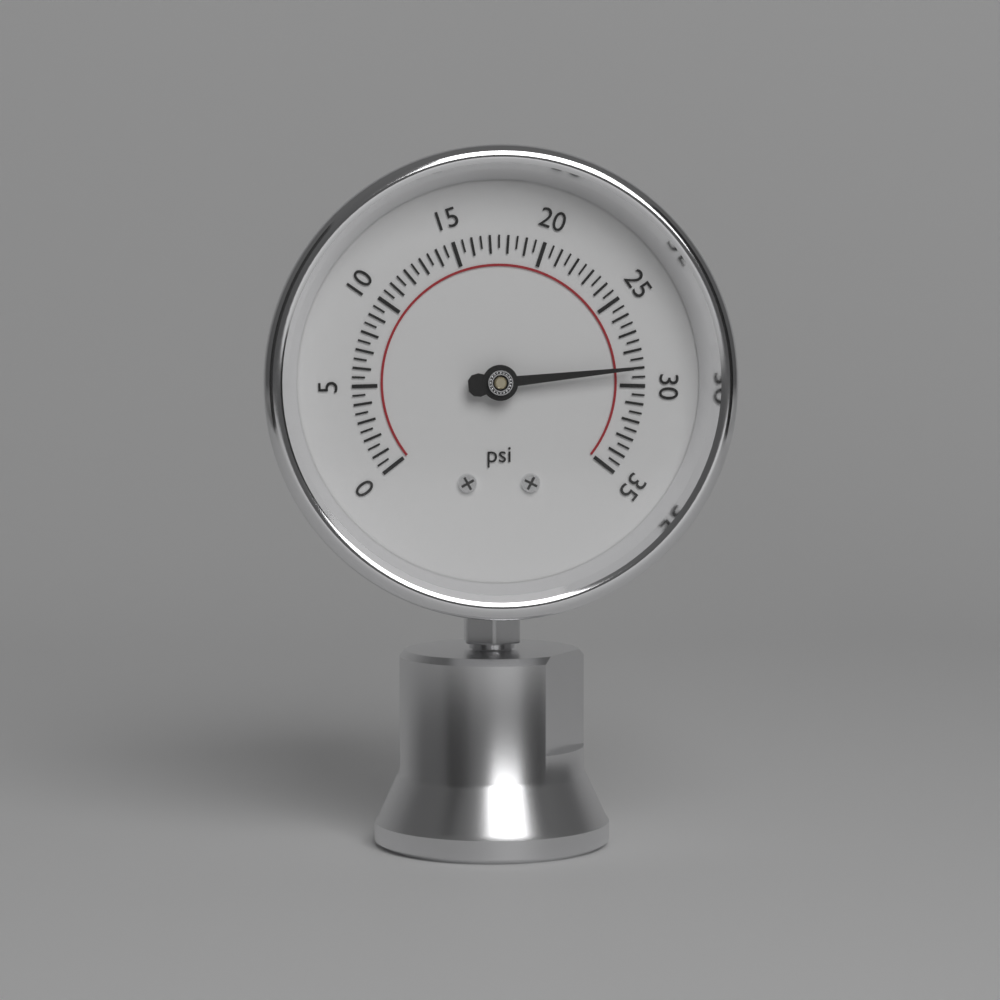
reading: 29.0 psi
